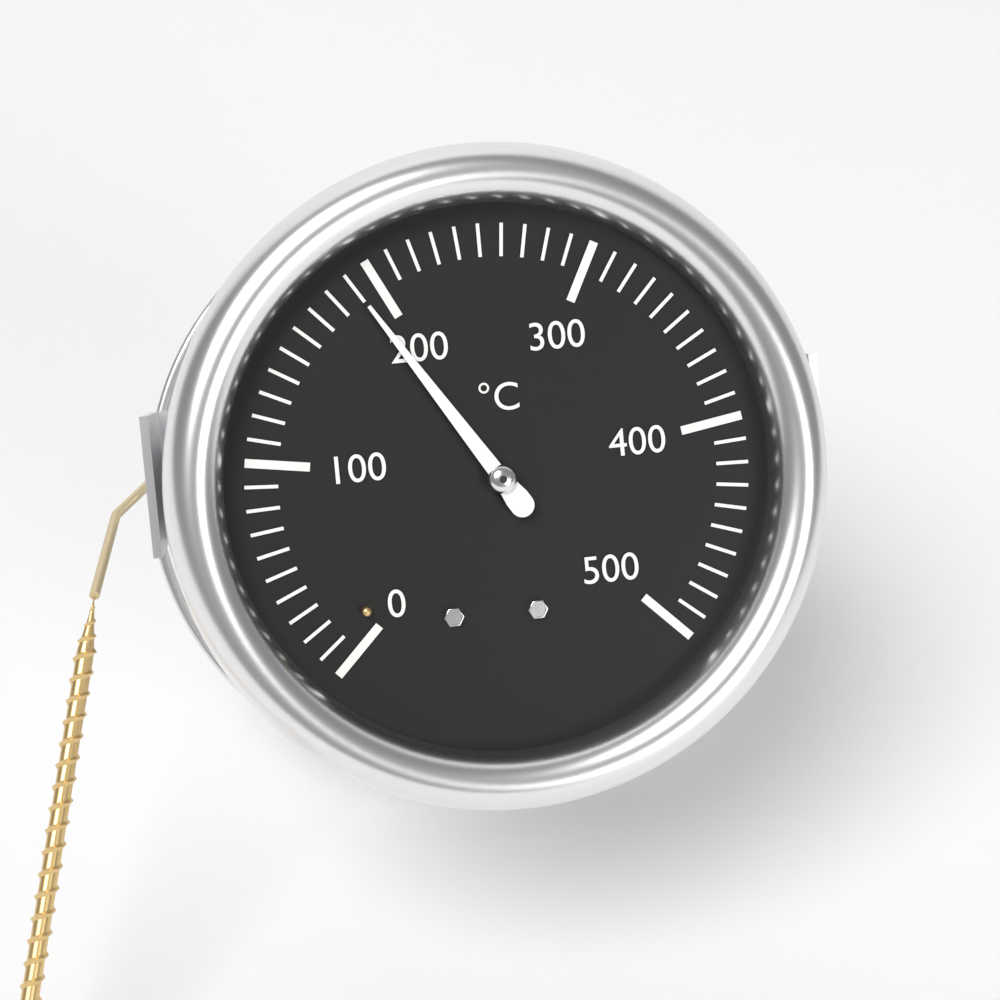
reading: 190 °C
